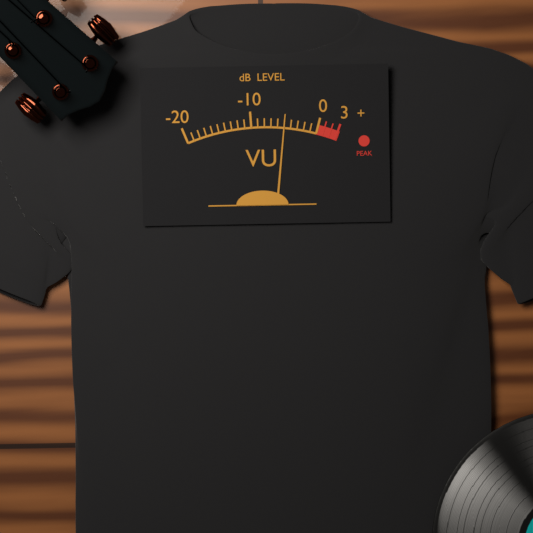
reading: -5 dB
